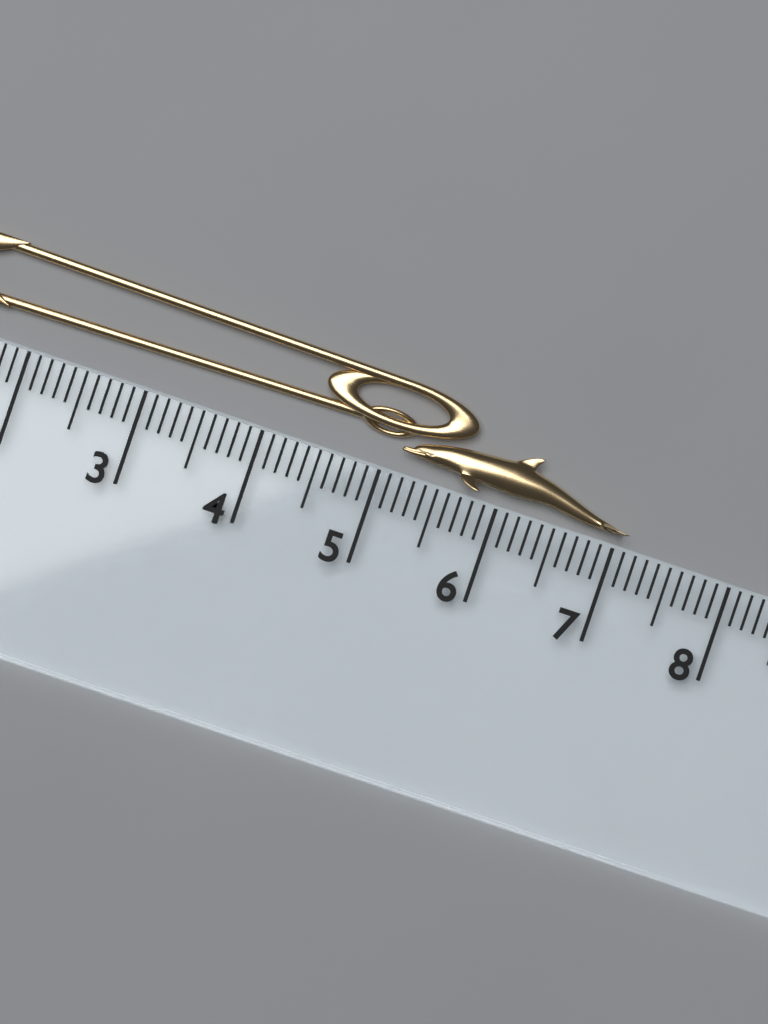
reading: 7.1 cm
